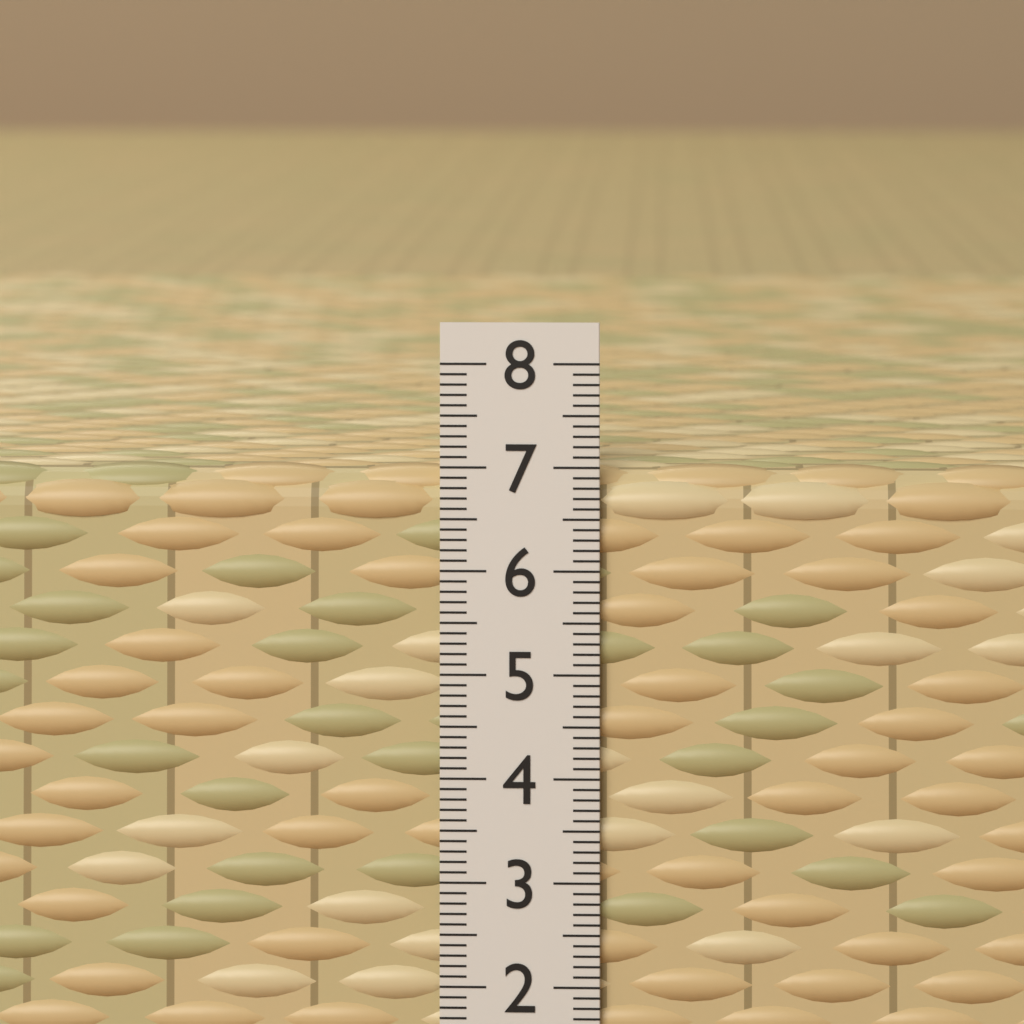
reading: 7.0 (no unit)
